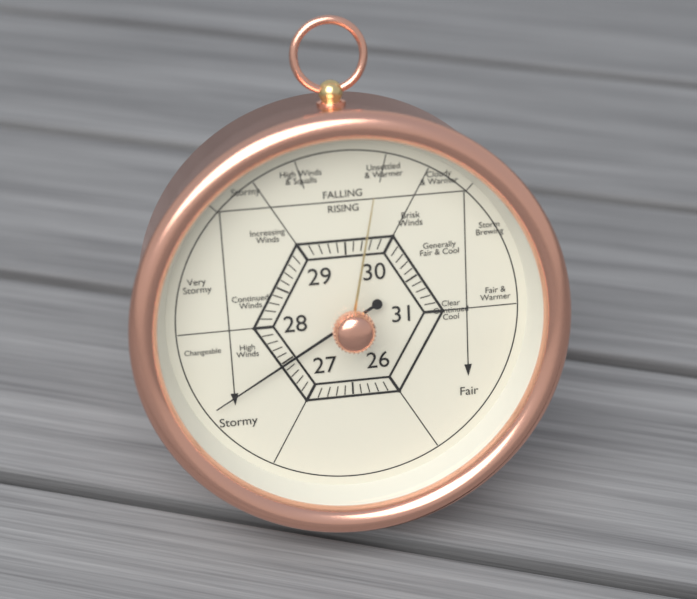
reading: 27.5 (no unit)
